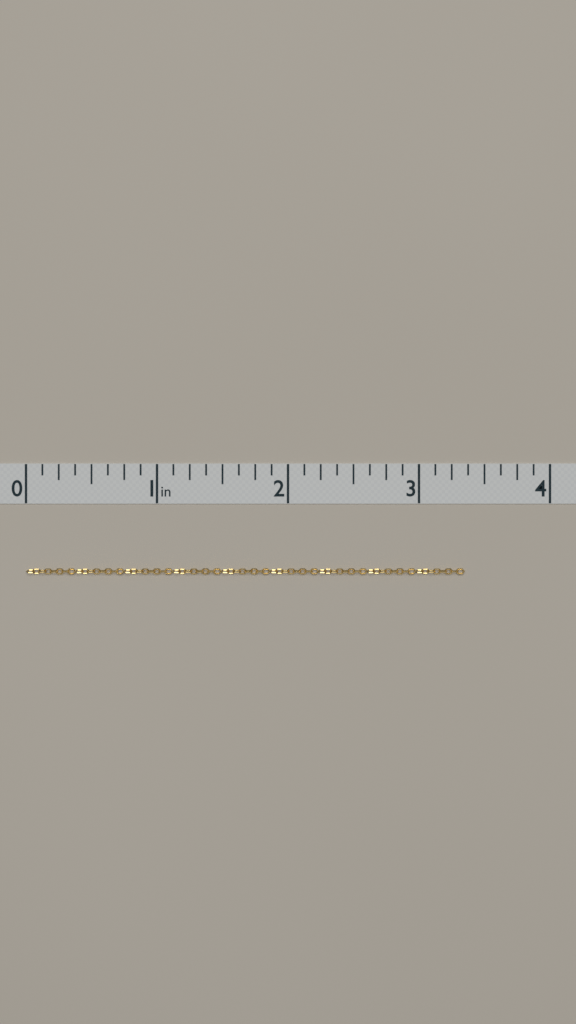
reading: 3.350 in
